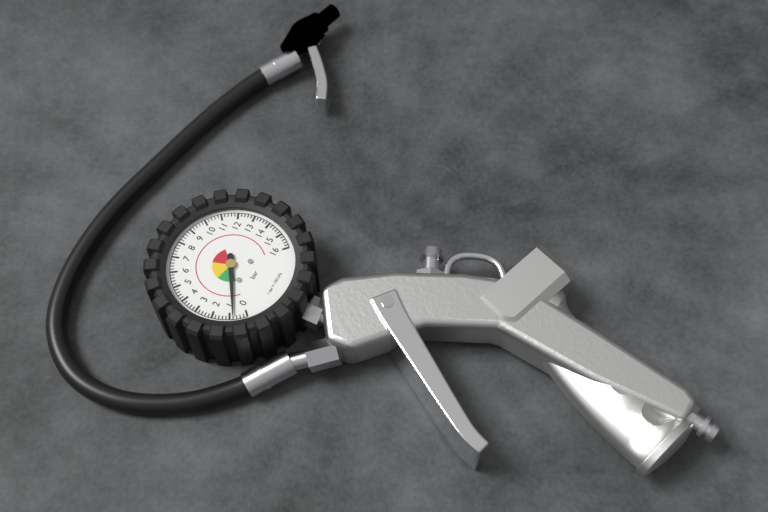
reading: 0.8 bar
